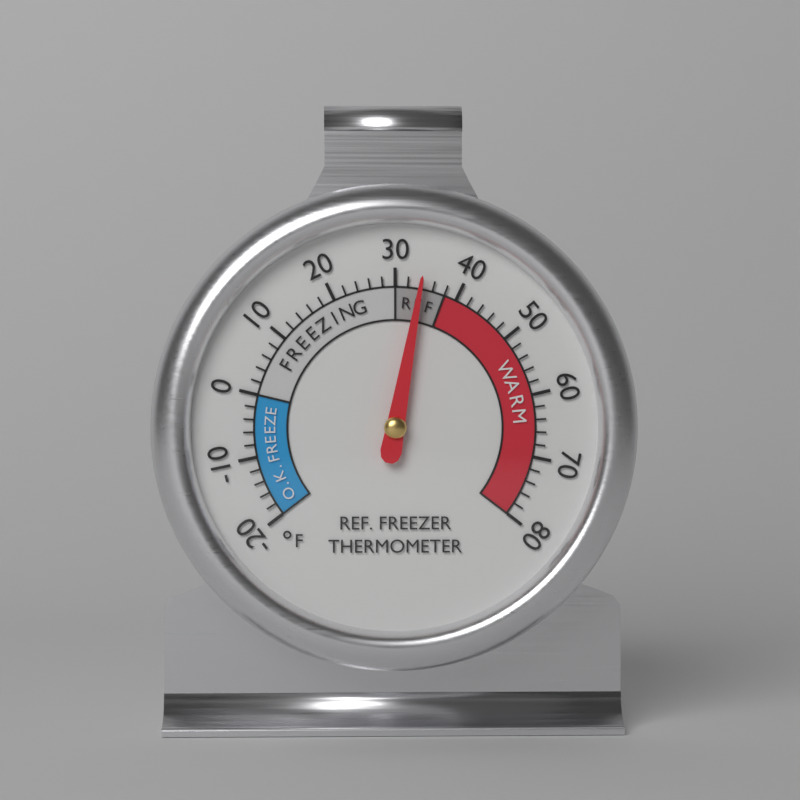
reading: 34 °F
